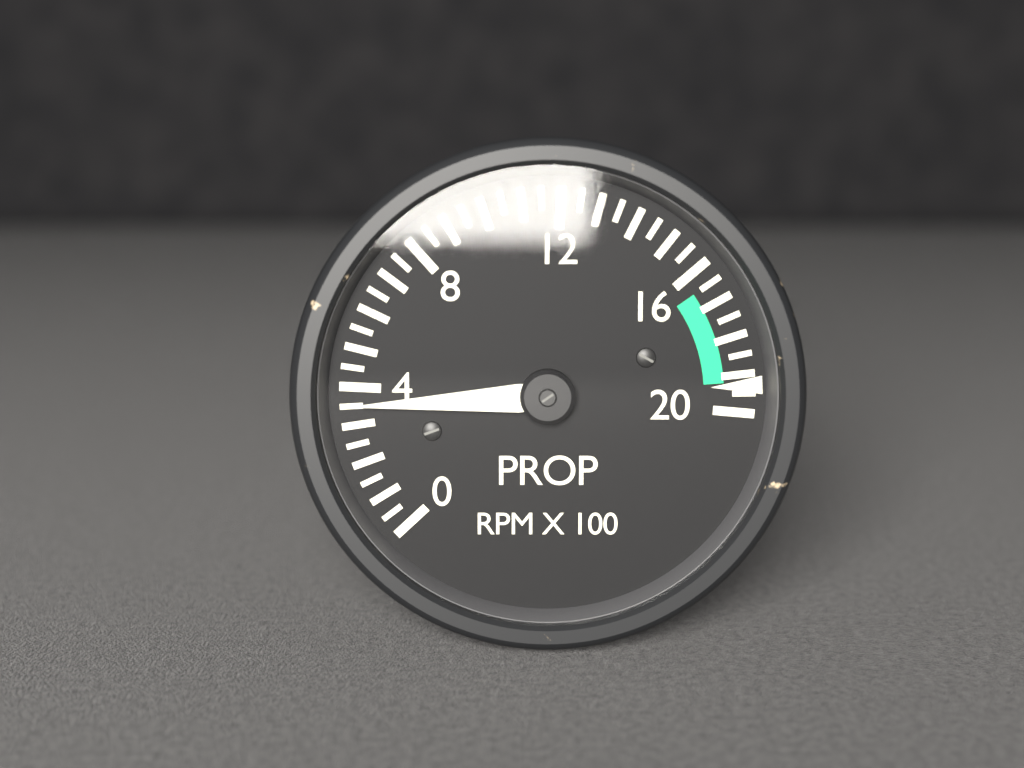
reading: 3.5 RPM X 100
